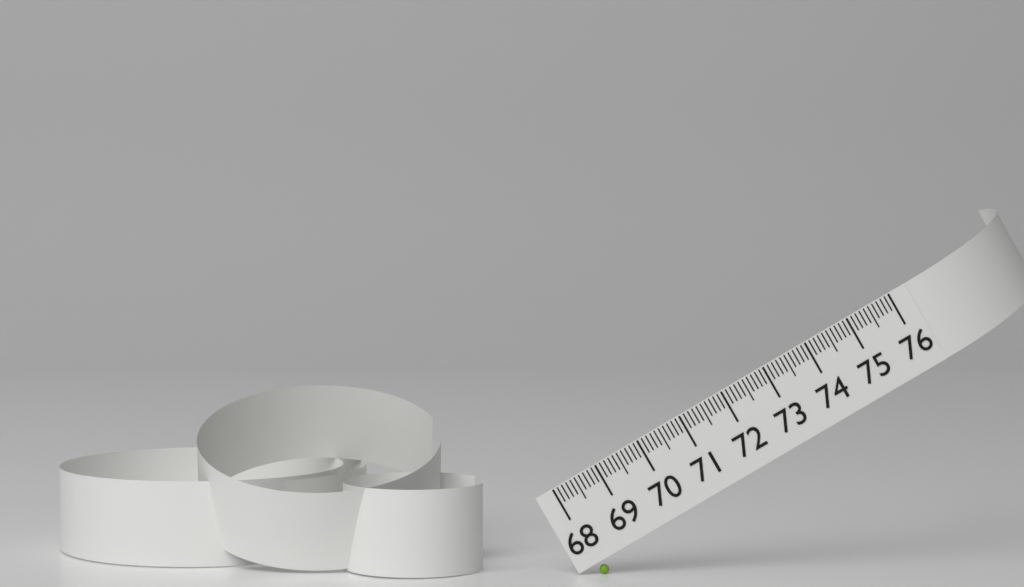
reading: 68.1 (no unit)
